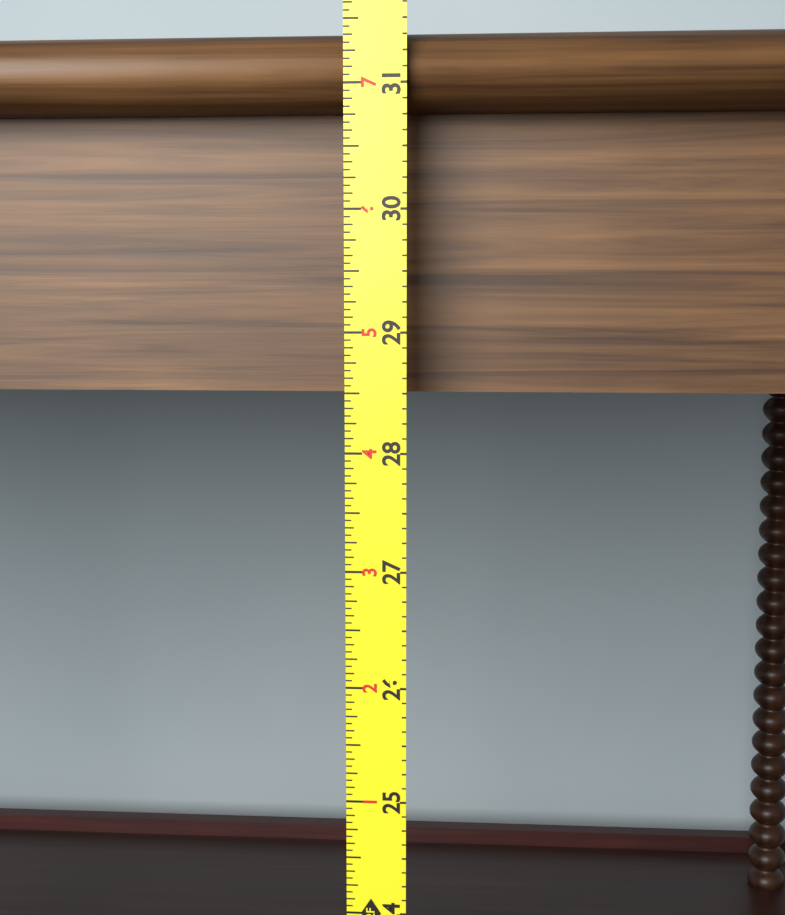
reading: 31.4375 in
